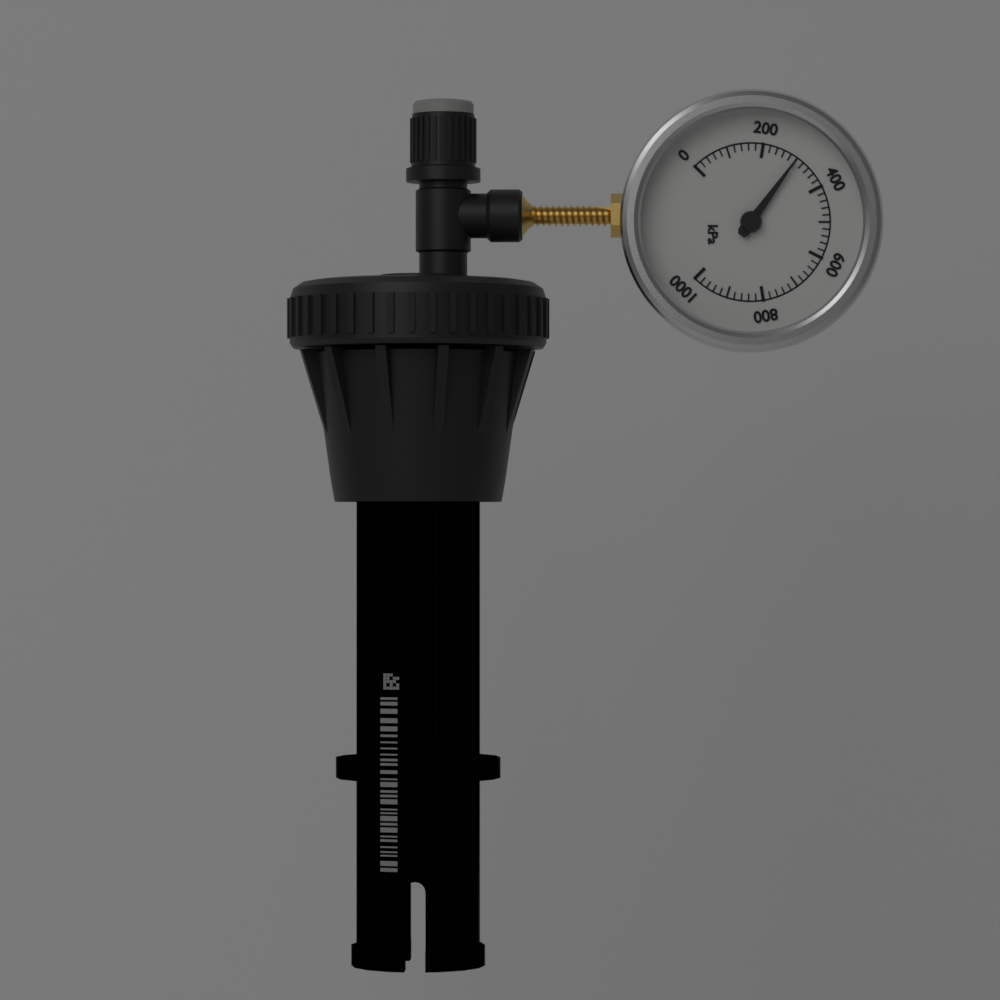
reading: 300 kPa
